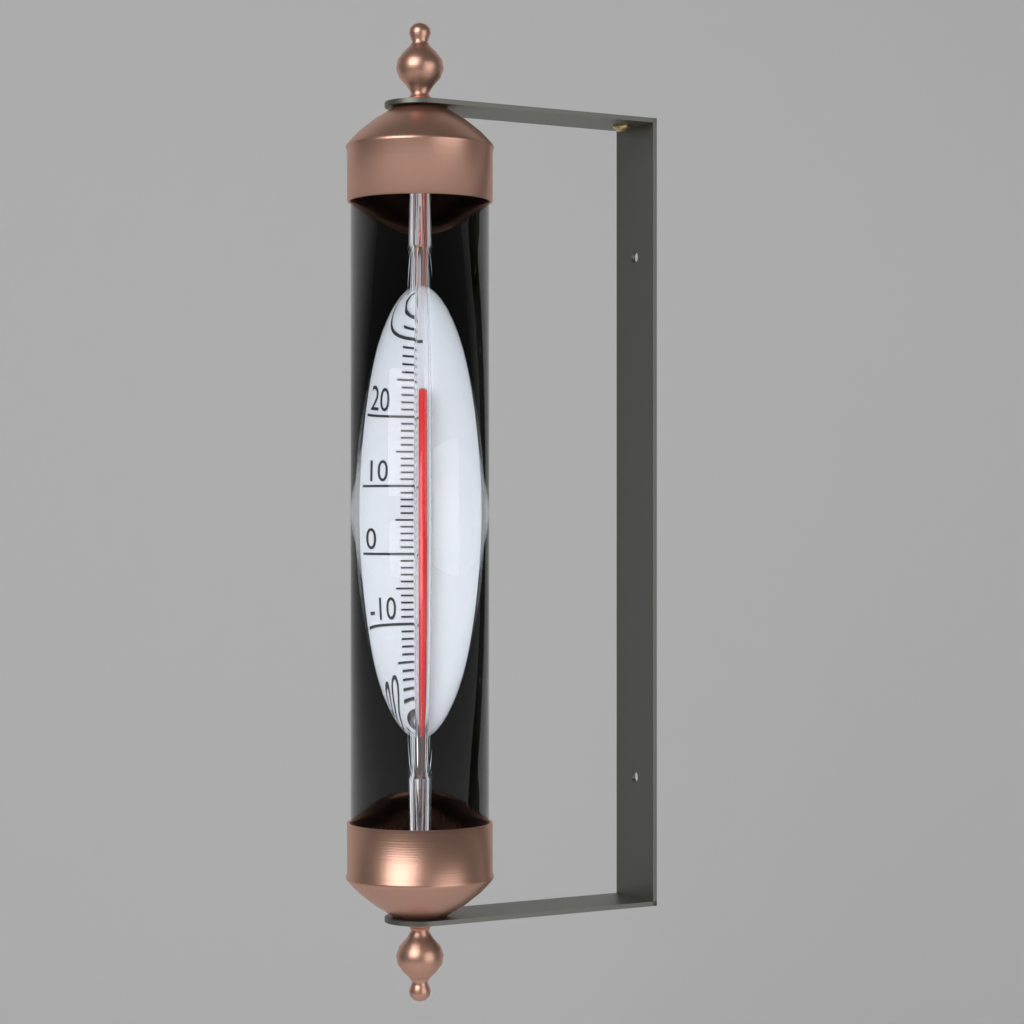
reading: 24.5 °C
